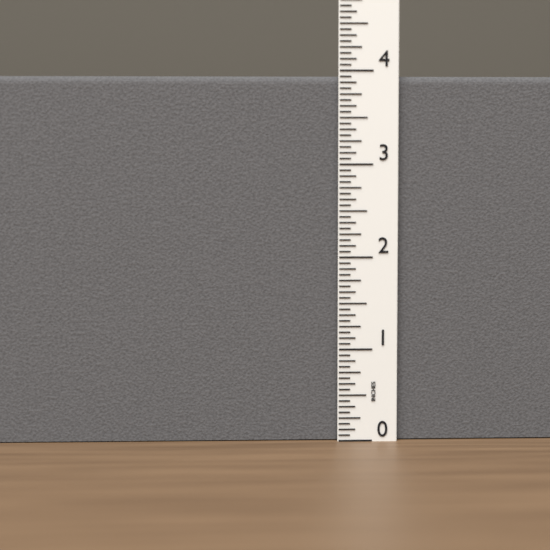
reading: 3.9375 in
